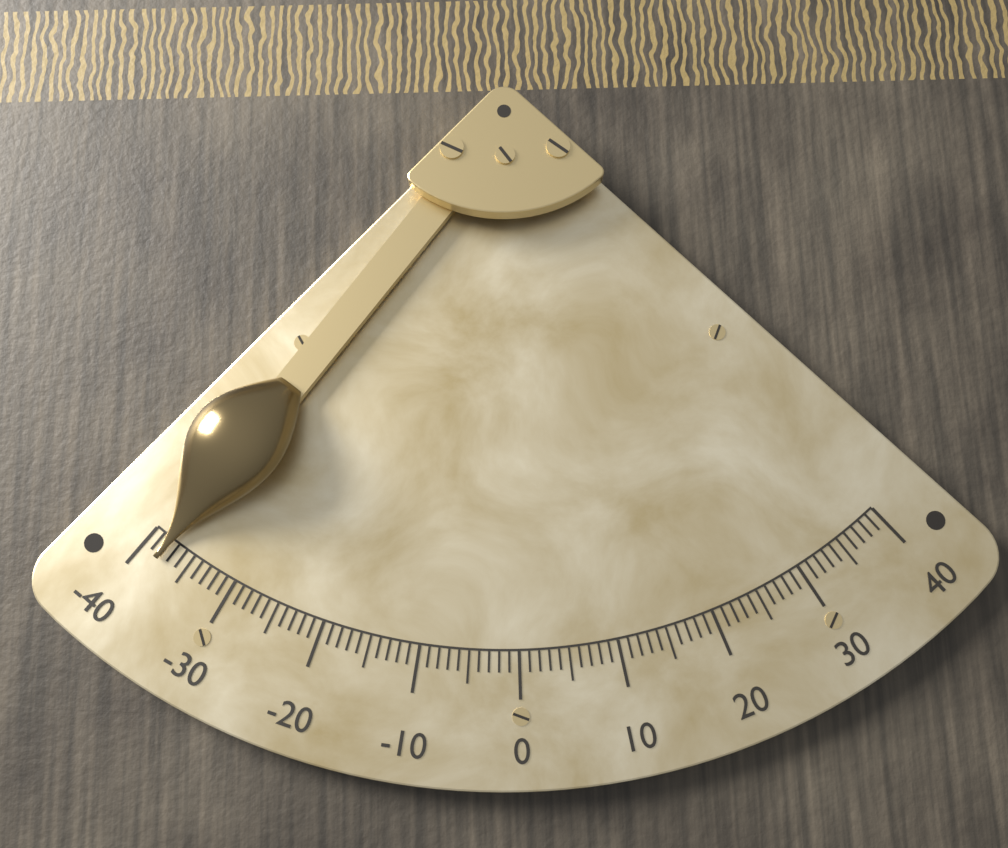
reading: -38 (no unit)
